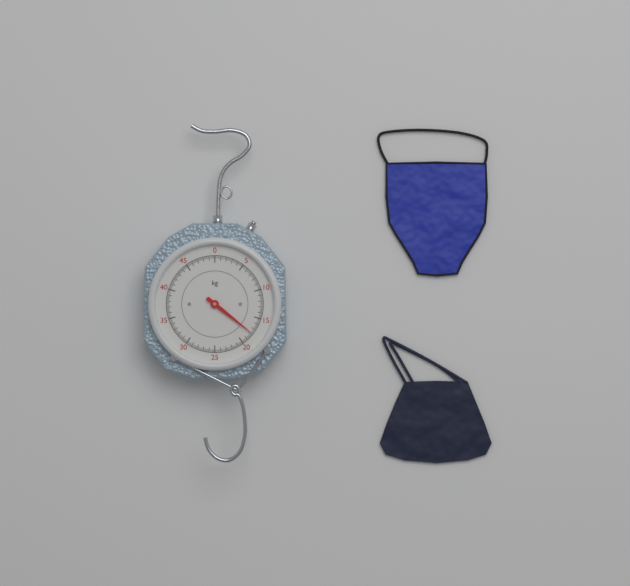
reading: 17.8 kg
